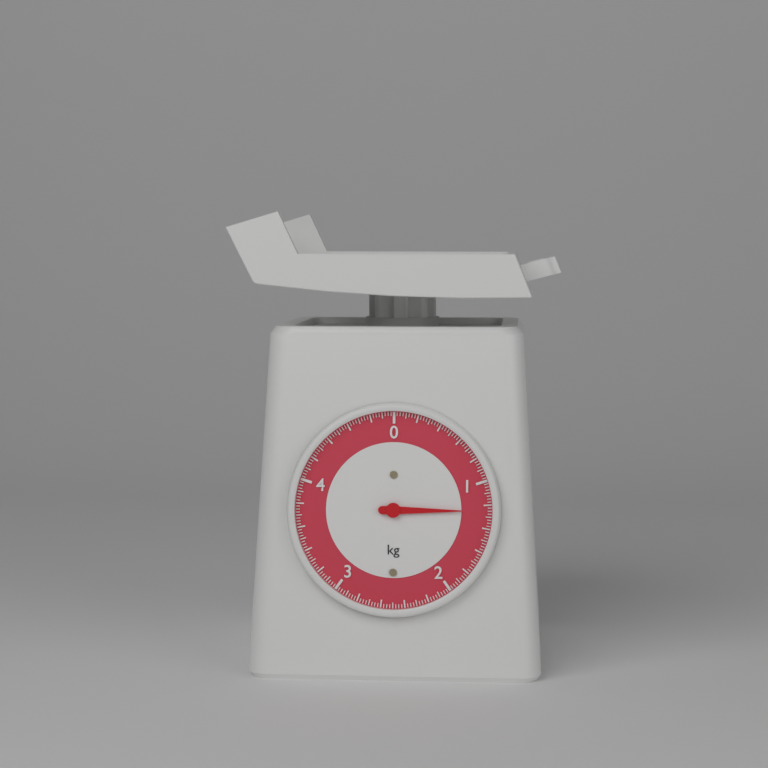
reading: 1.250 kg
